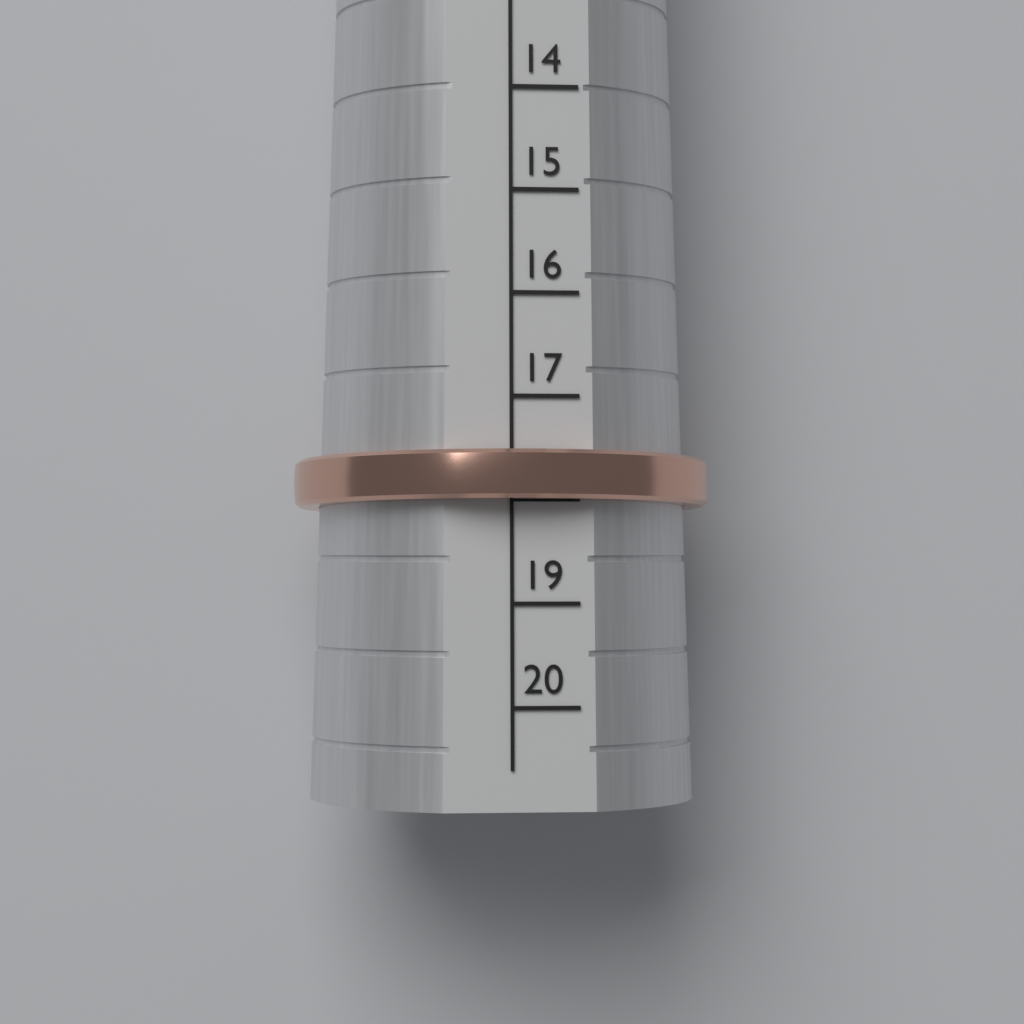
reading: 18 (no unit)
